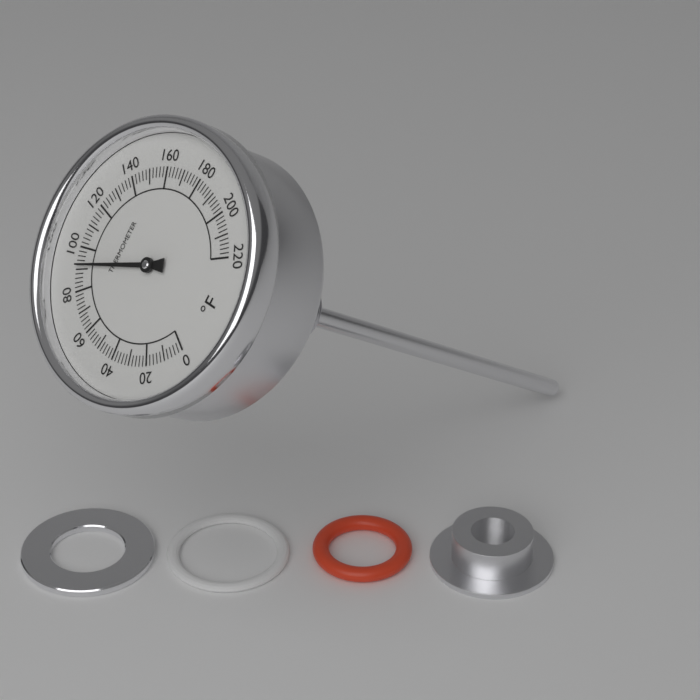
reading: 92 °F
